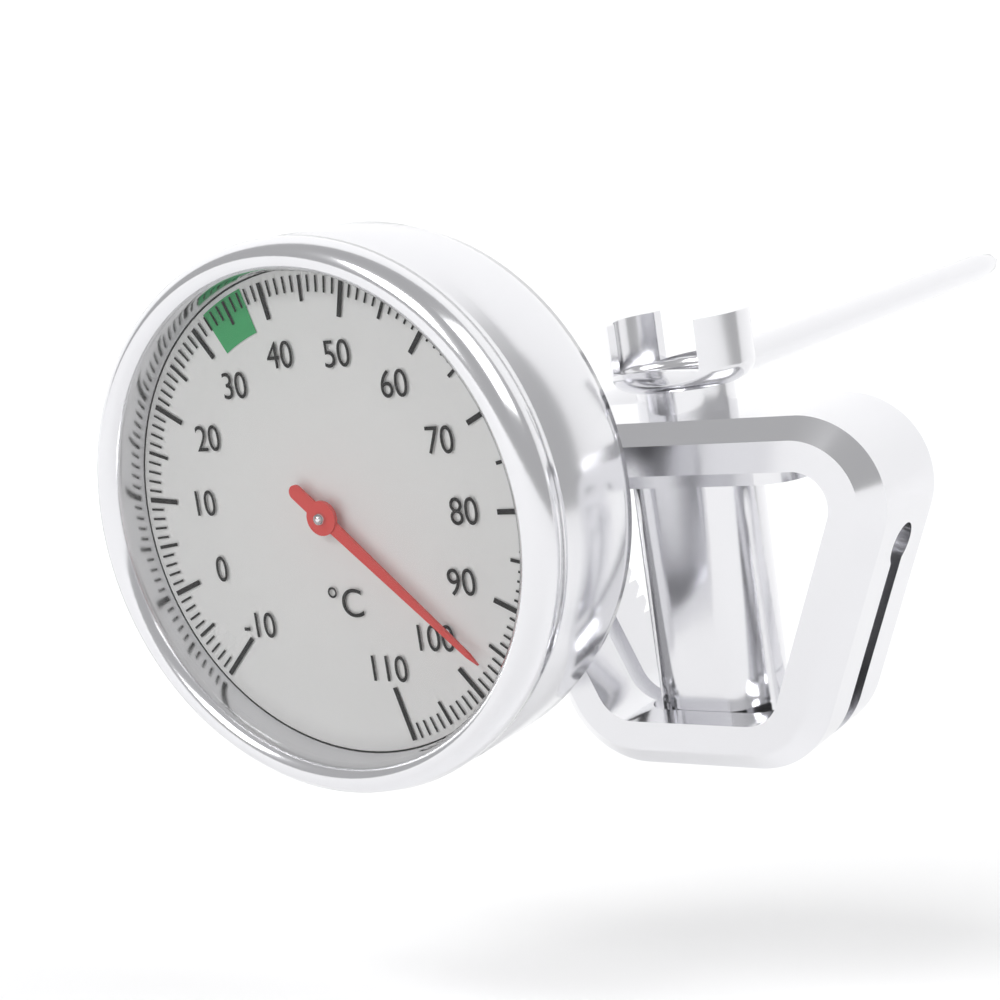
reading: 97 °C
